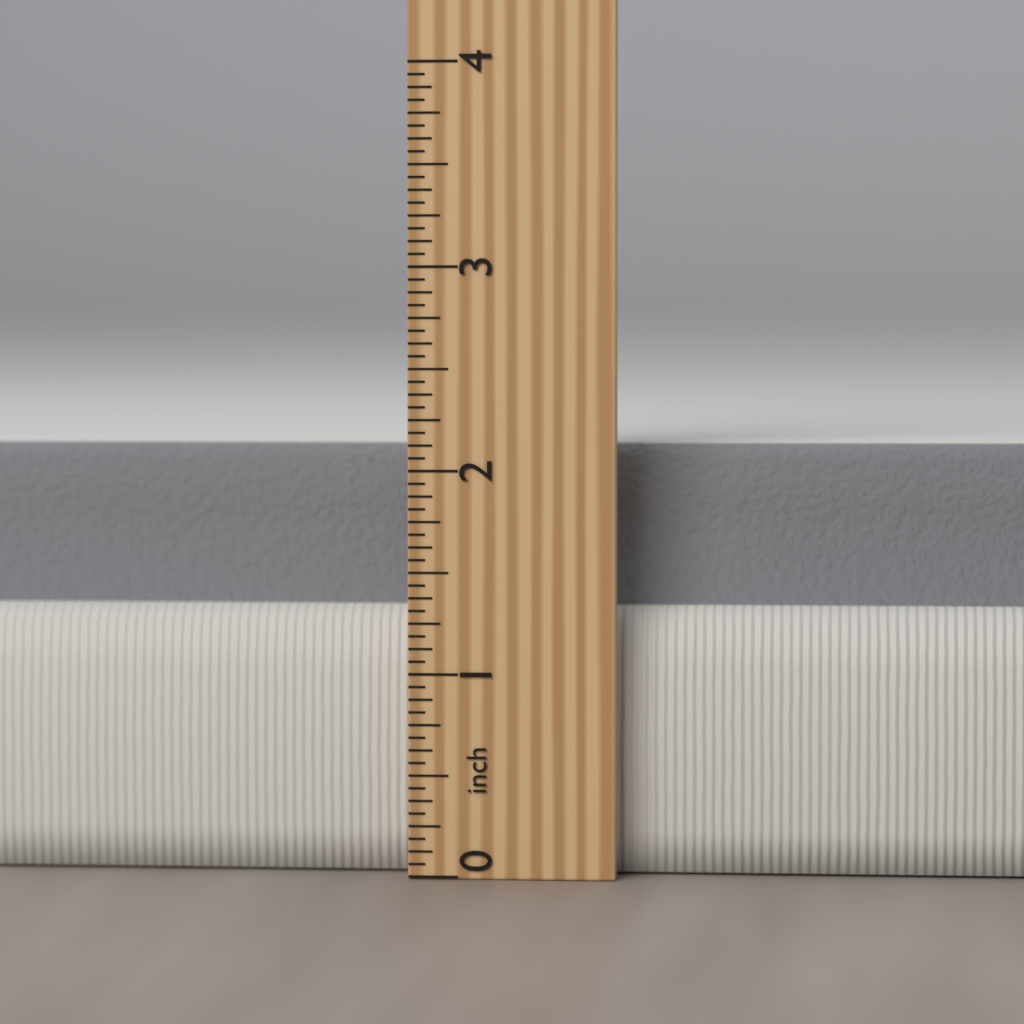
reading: 2.1250 inch
